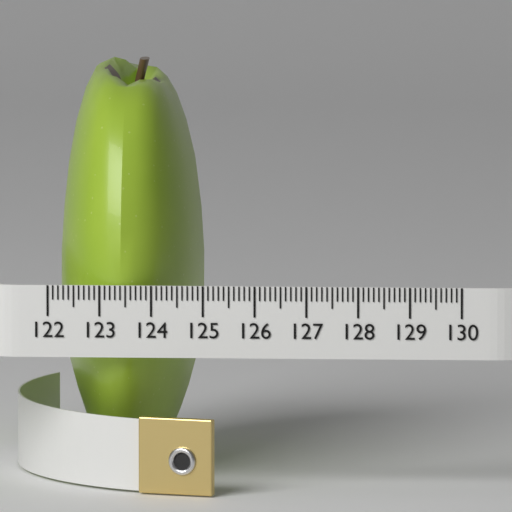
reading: 124.8 (no unit)
